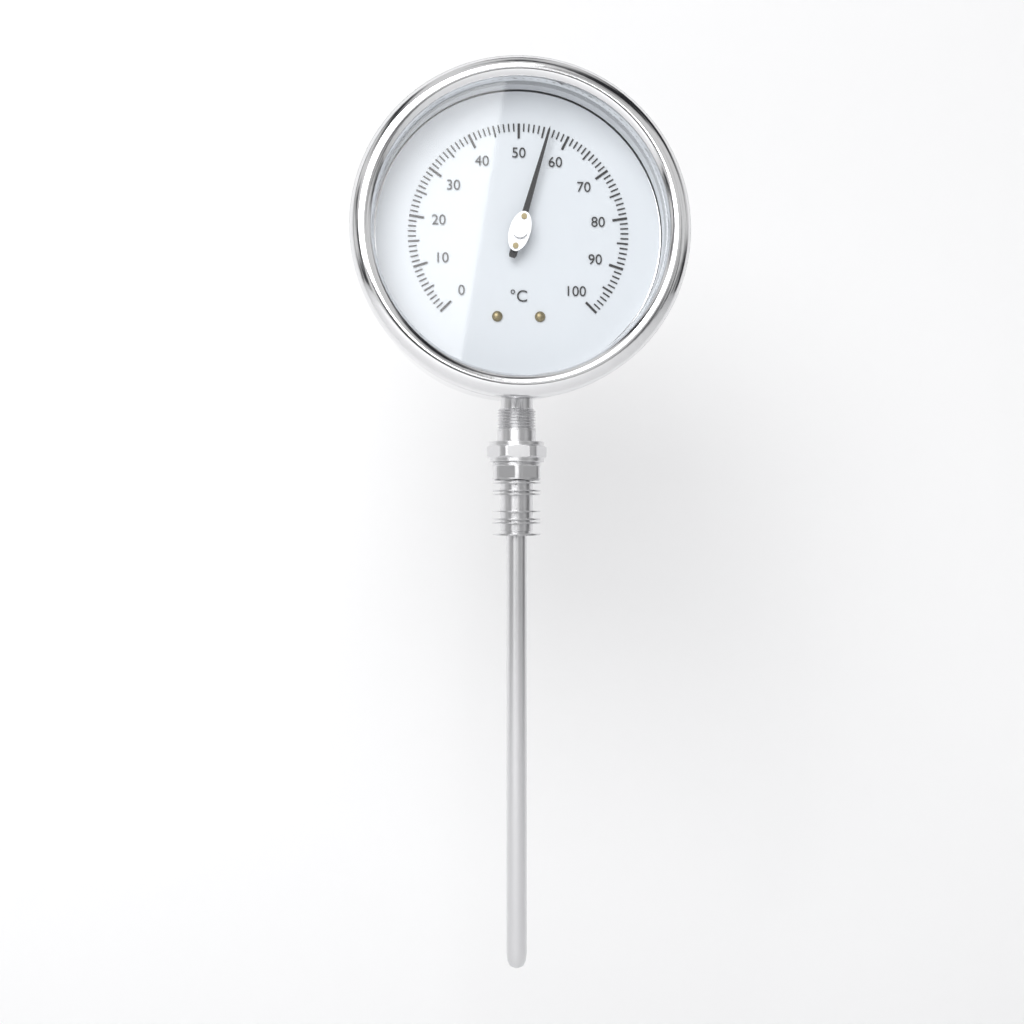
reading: 56 °C
